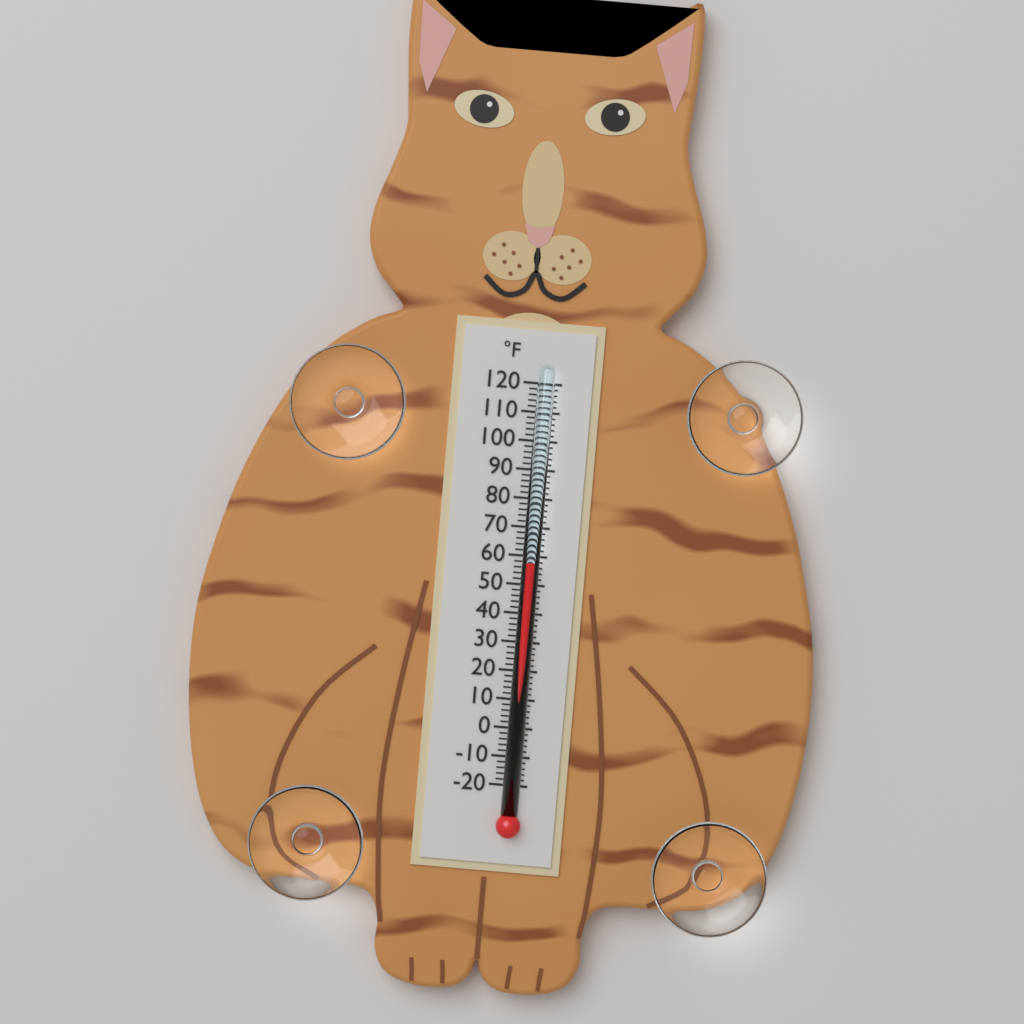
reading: 58 °F
